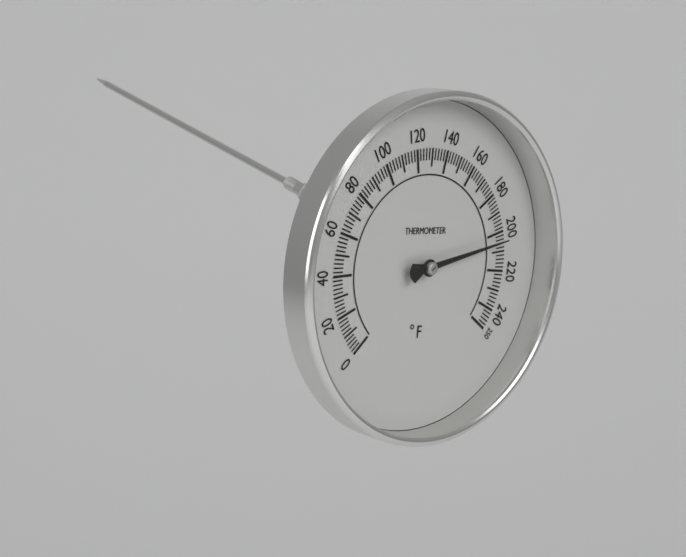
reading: 204 °F
